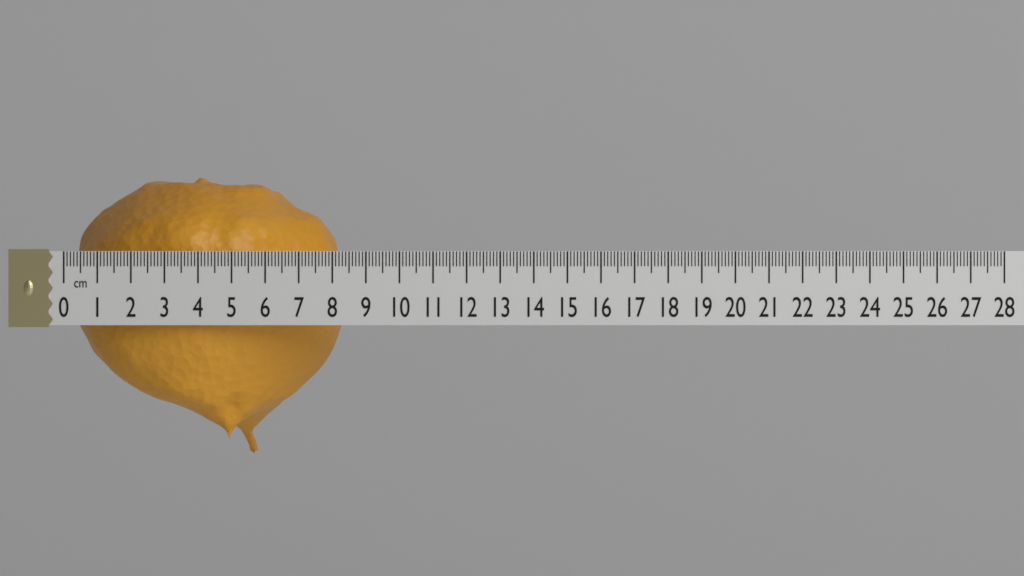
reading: 8.1 cm
